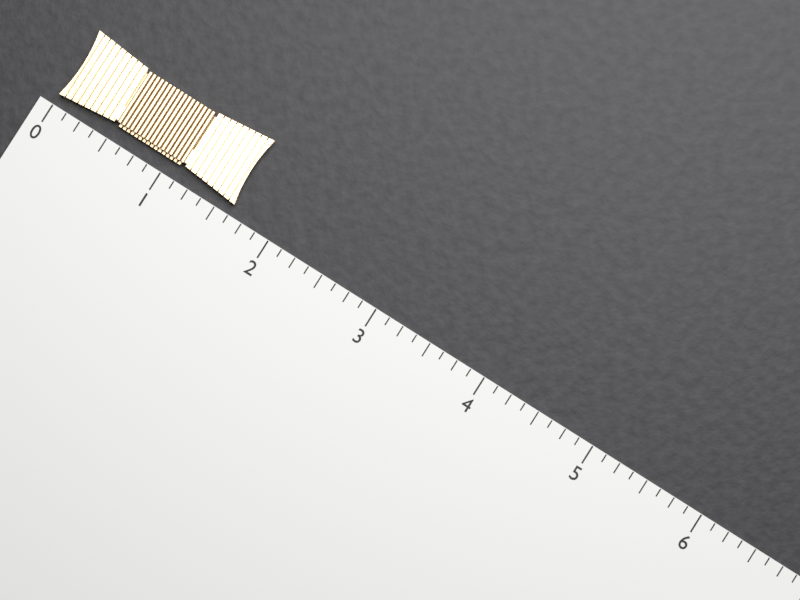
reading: 1.625 (no unit)
